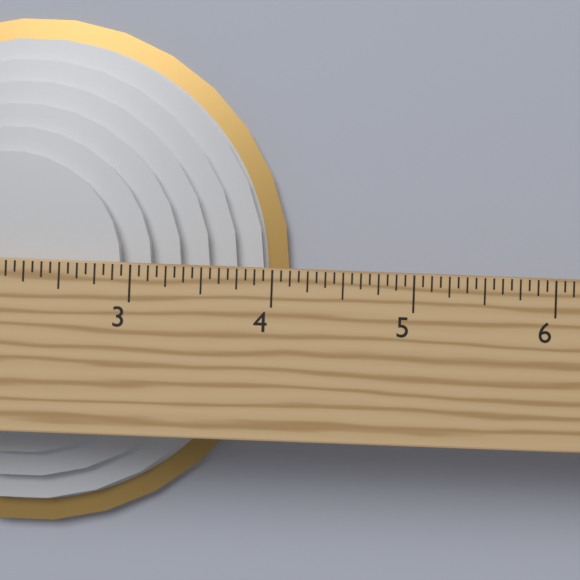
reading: 4.1250 in
